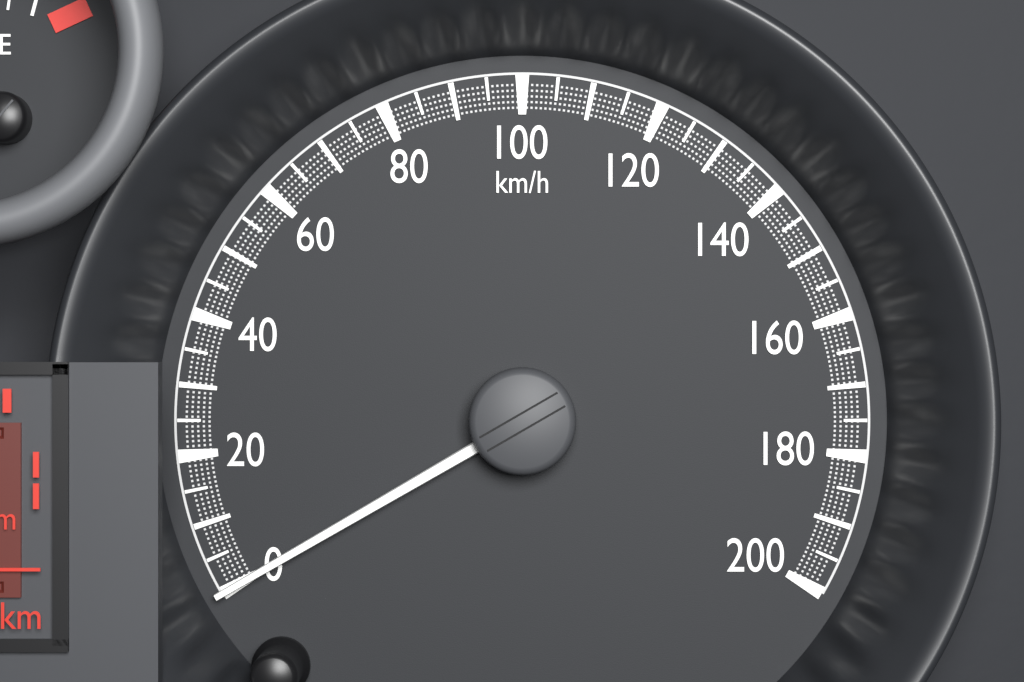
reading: 0 km/h
